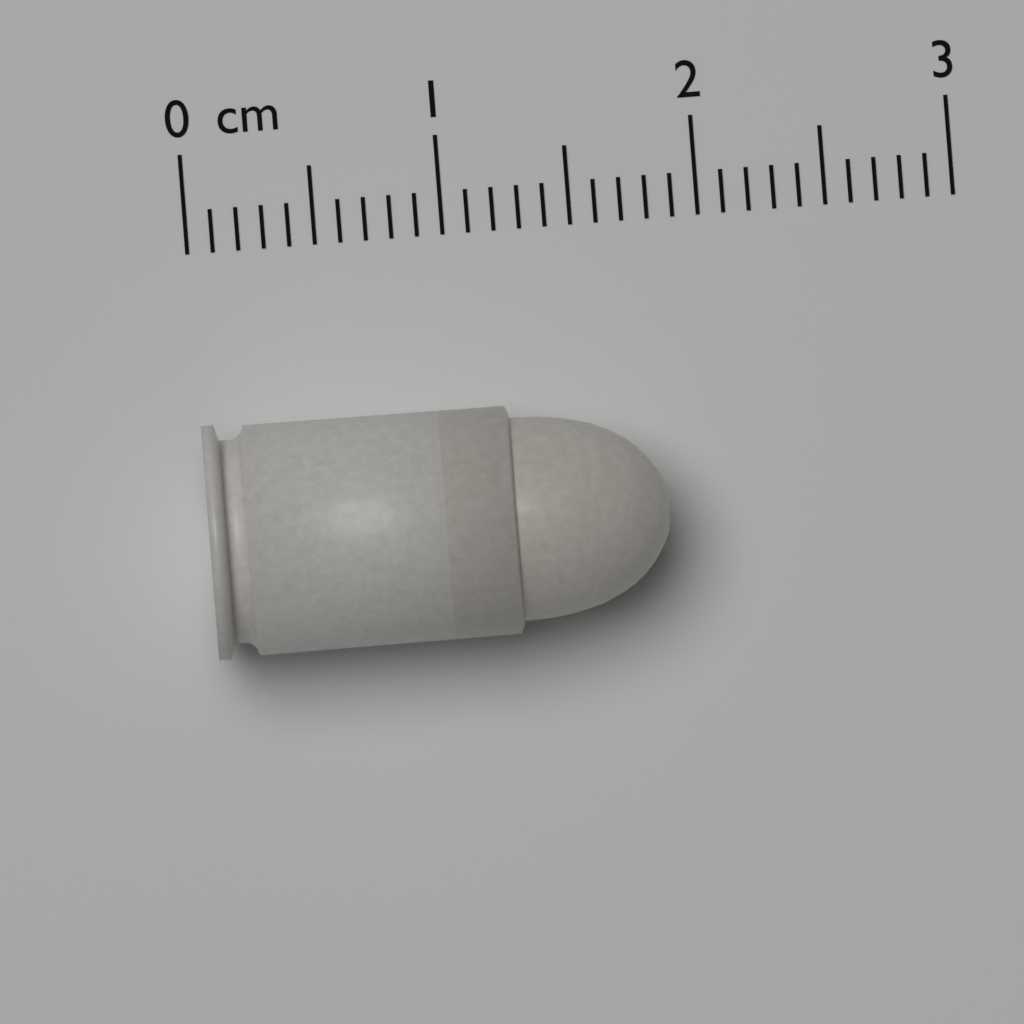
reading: 1.8 cm
